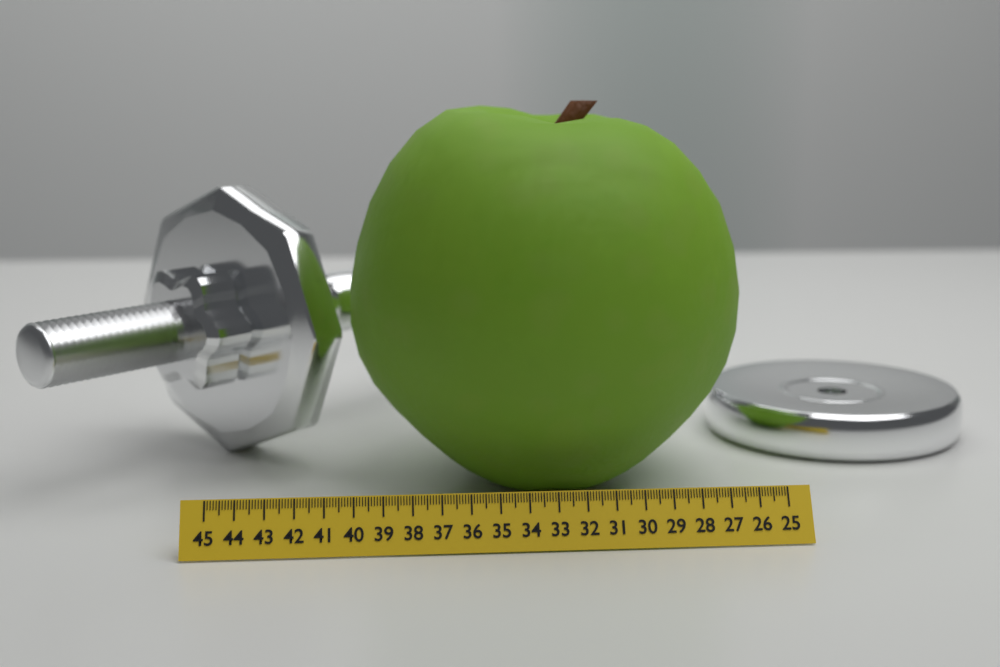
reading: 40.2 (no unit)
